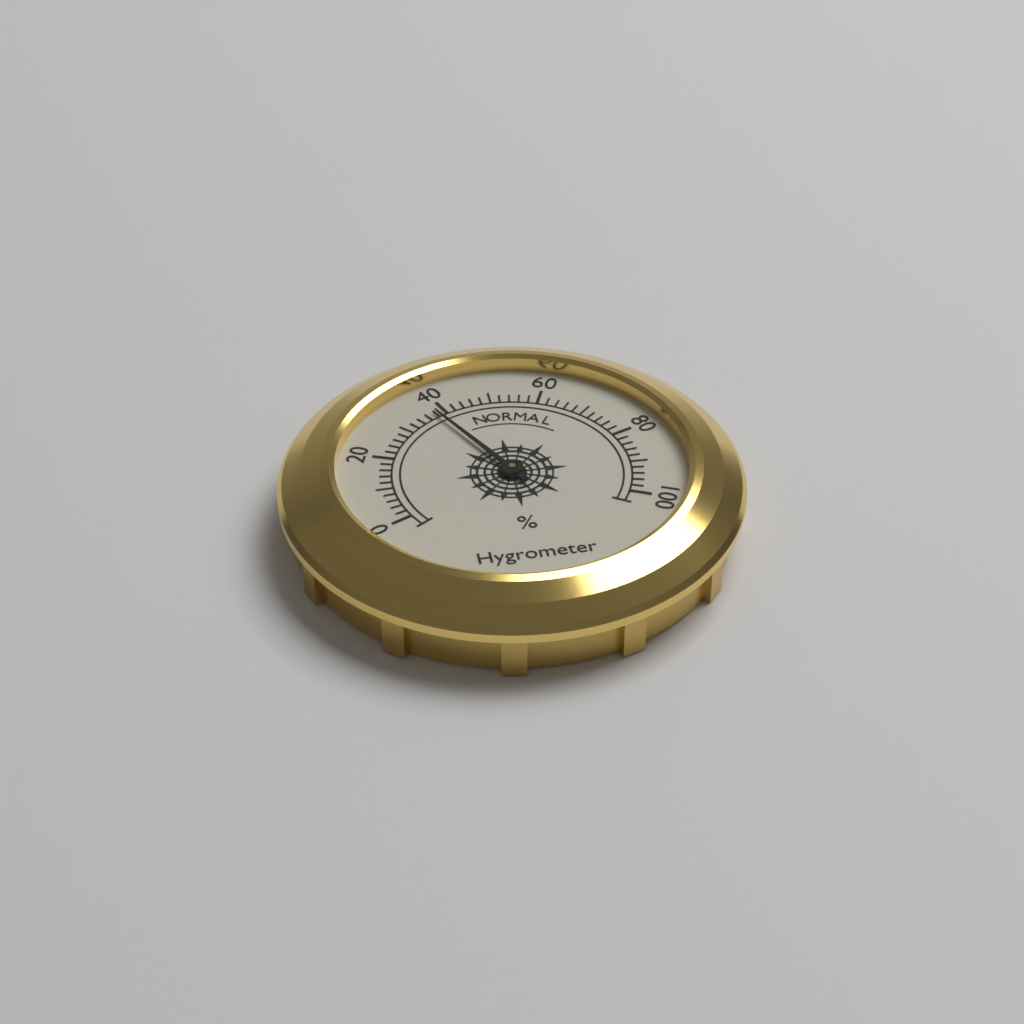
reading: 38 %
